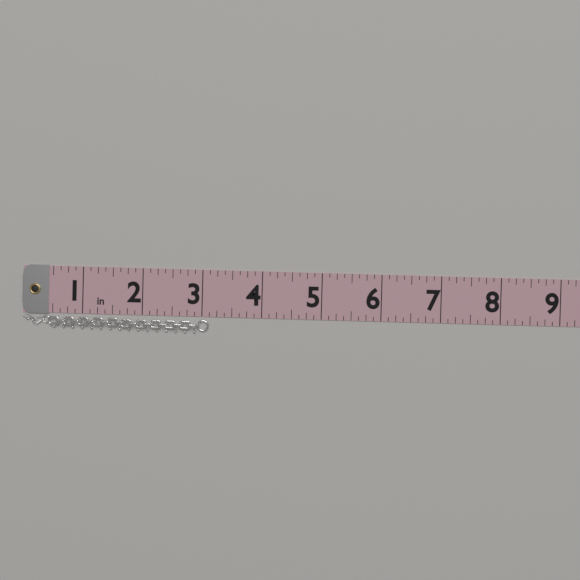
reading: 3.125 in
